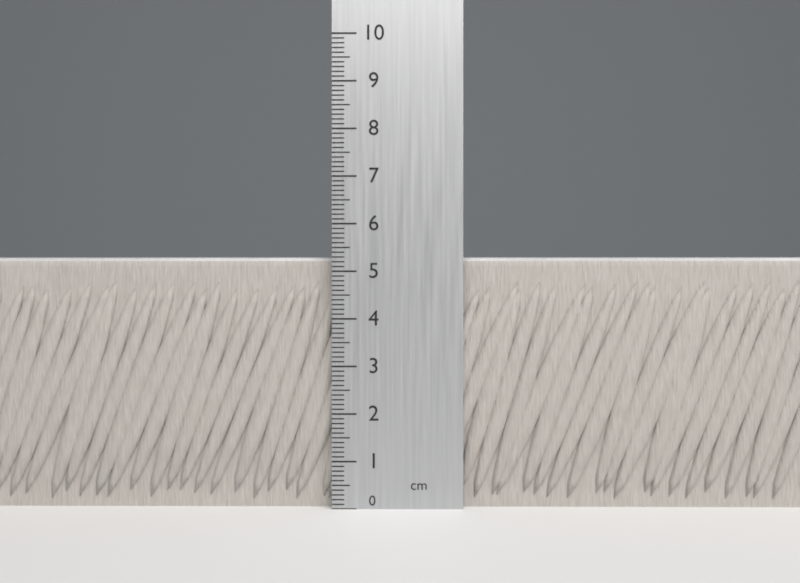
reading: 5.3 cm
